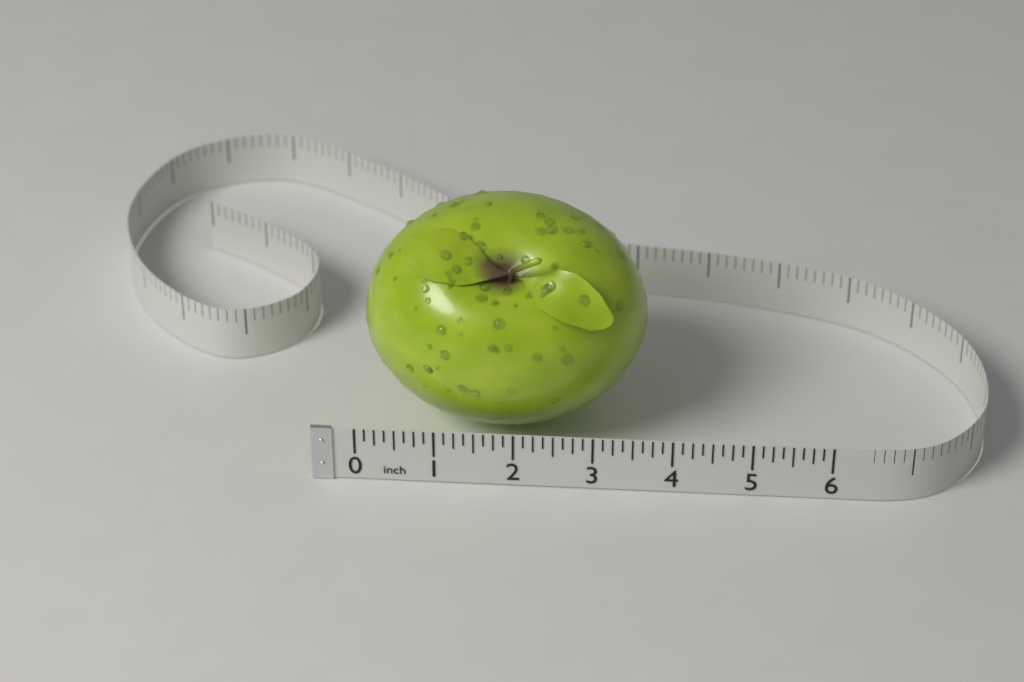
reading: 3.625 in
